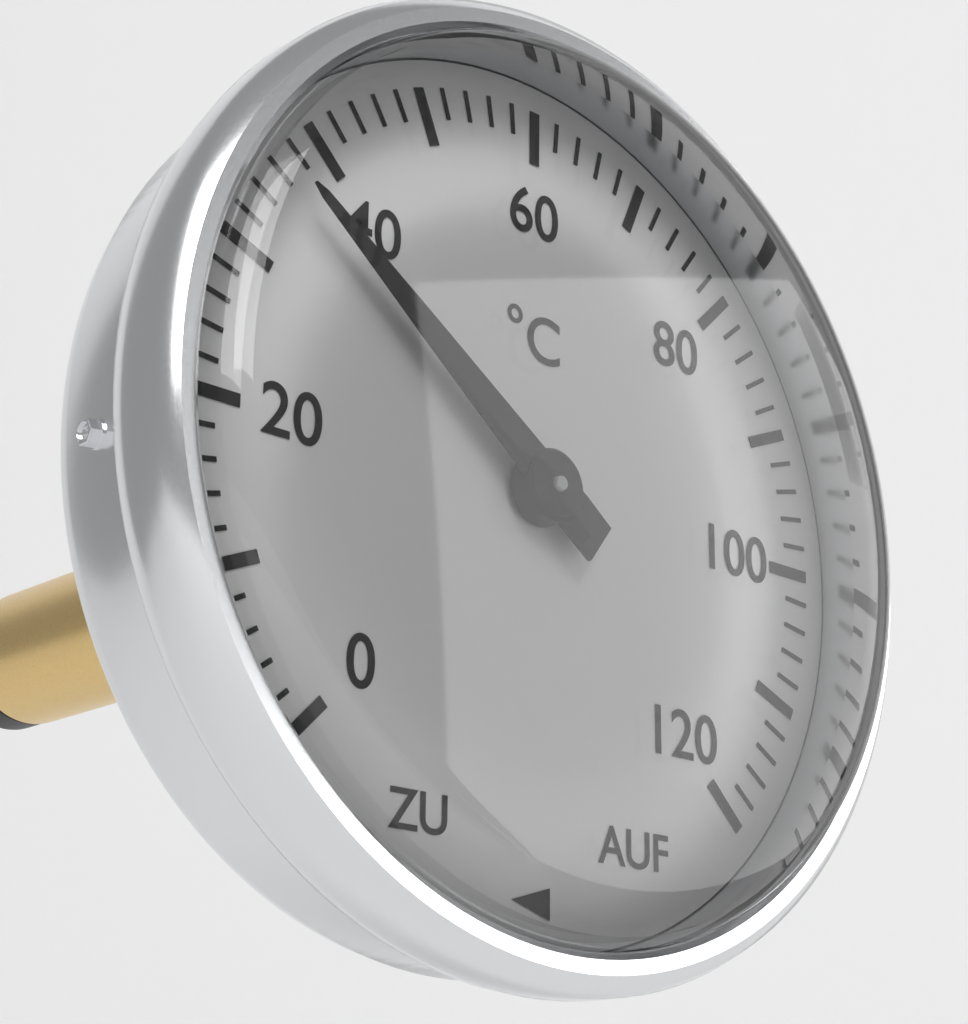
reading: 36 °C
